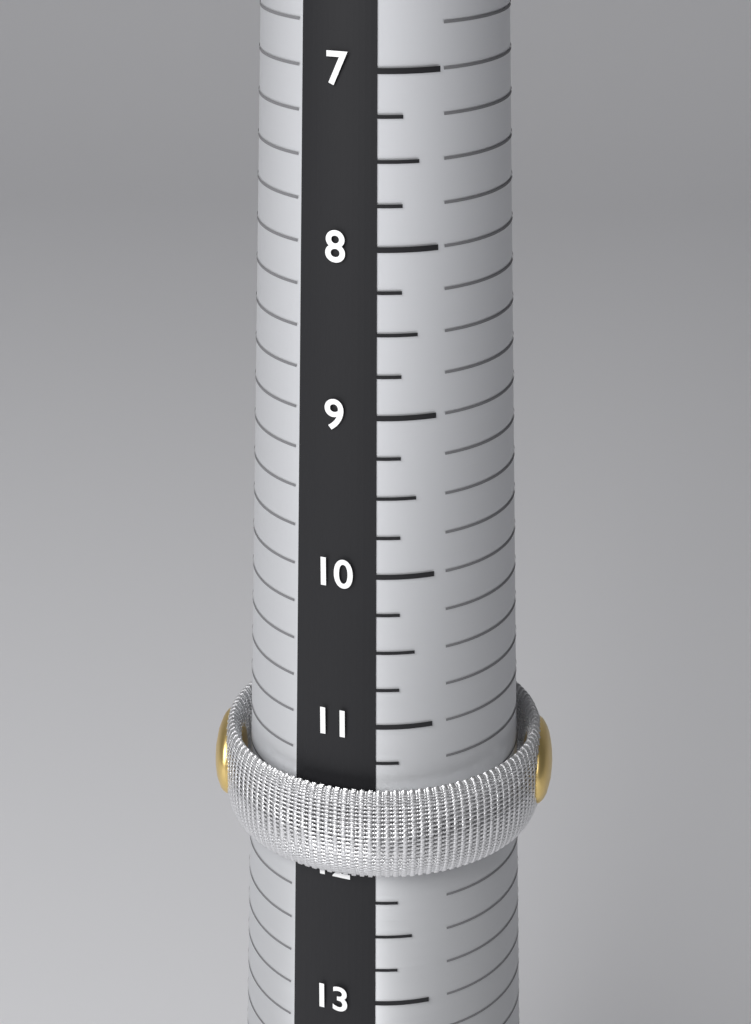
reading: 12.00 (no unit)
